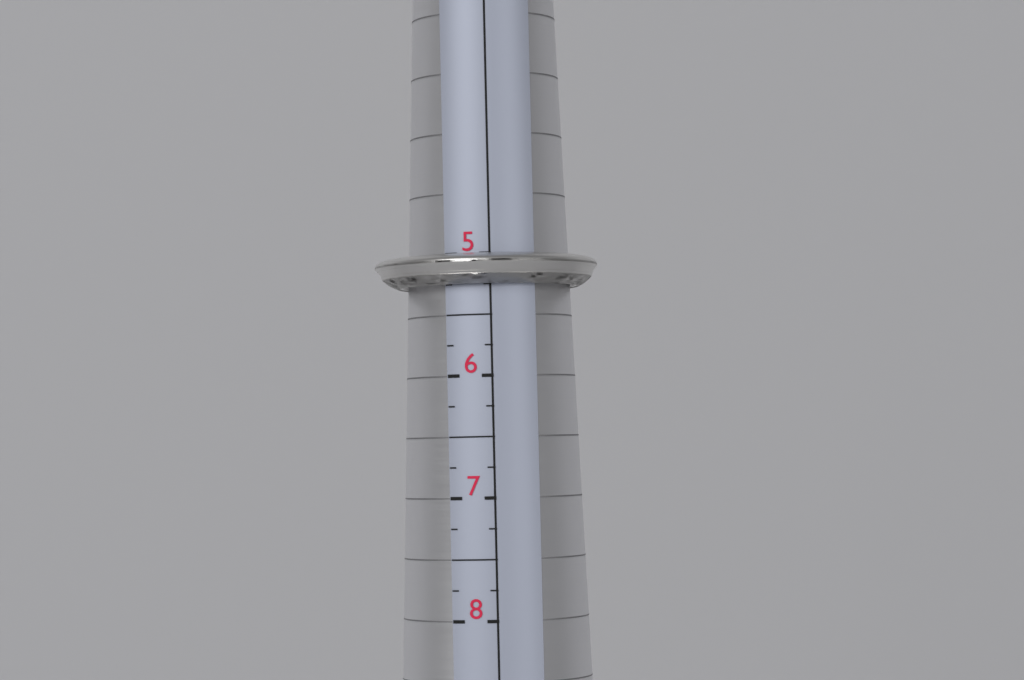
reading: 5.25 (no unit)
